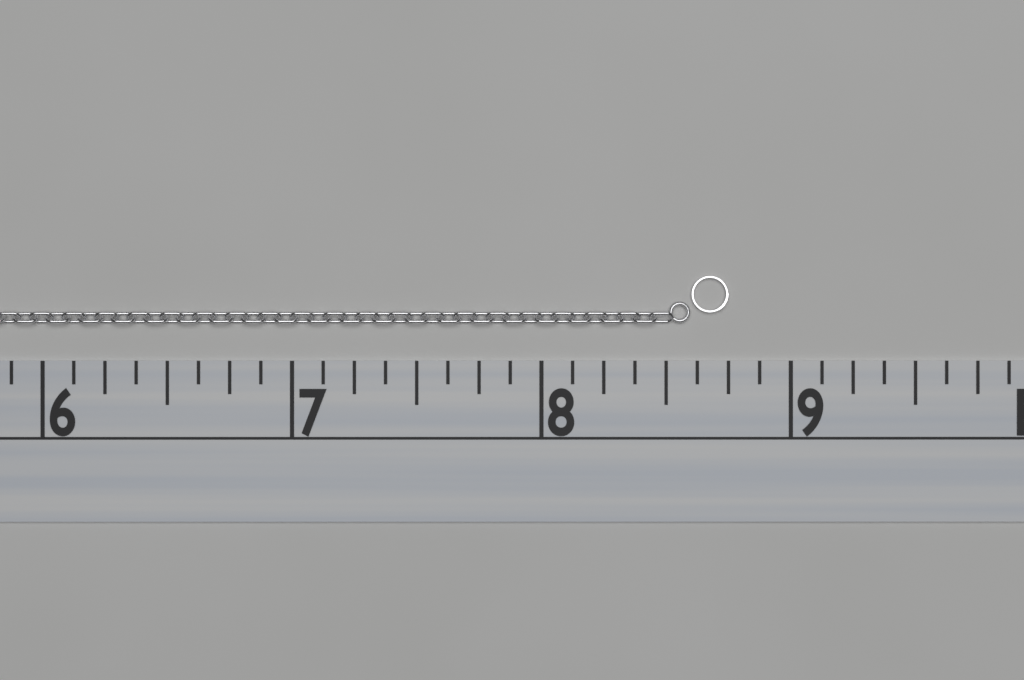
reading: 8.750 (no unit)
